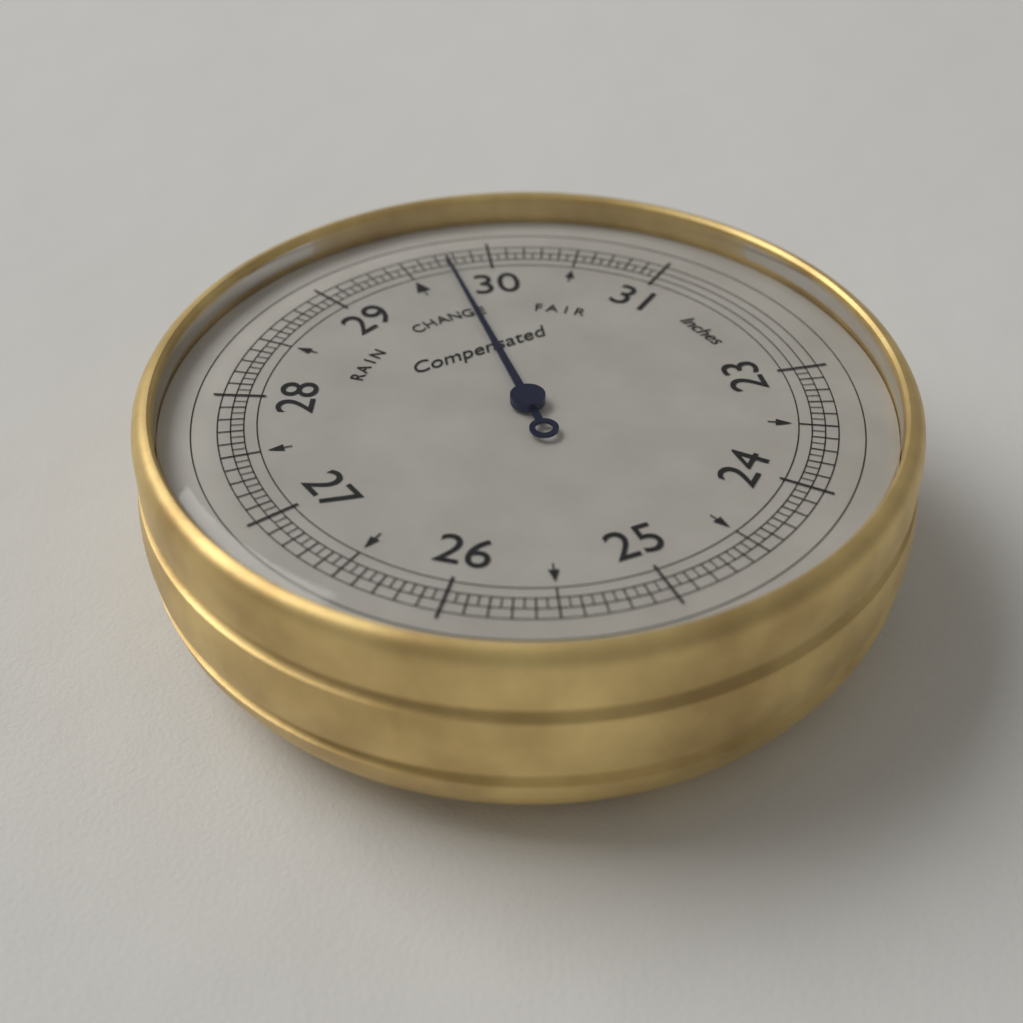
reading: 29.75 inches
